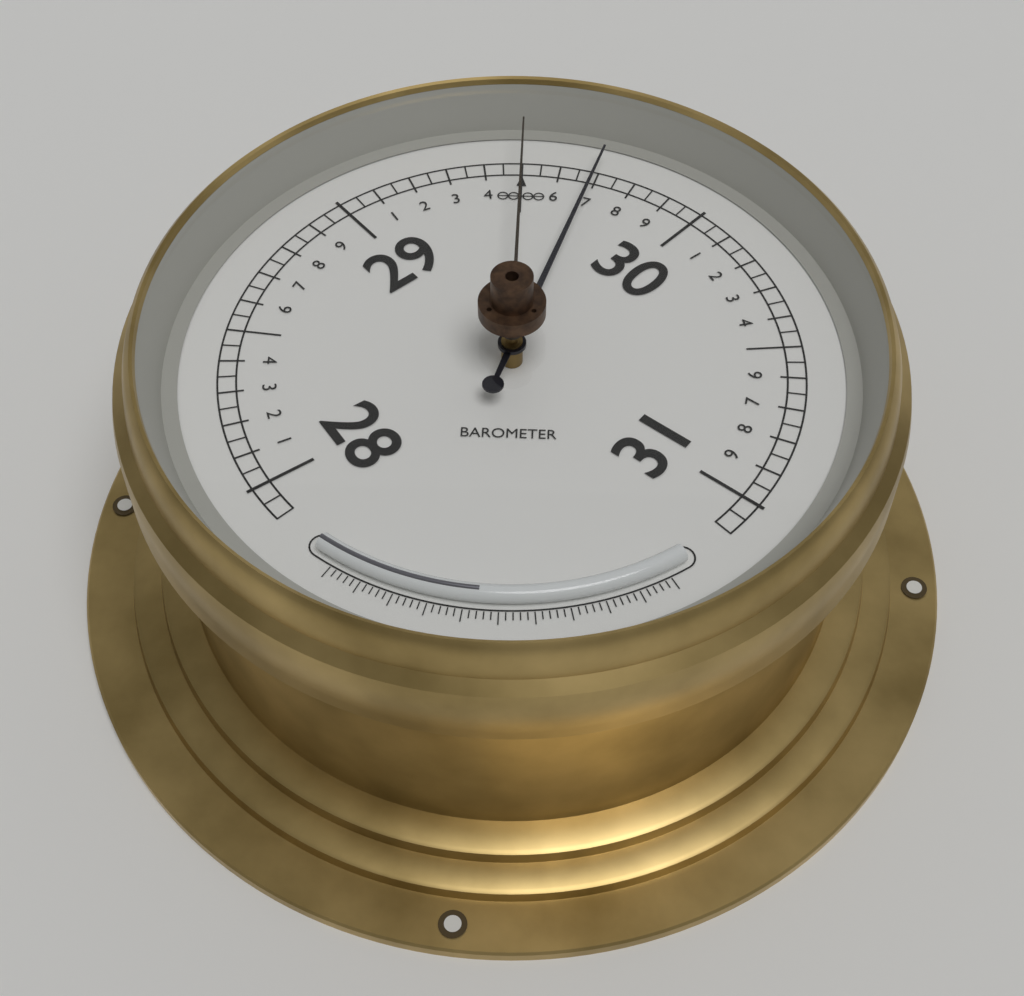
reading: 29.70 (no unit)
